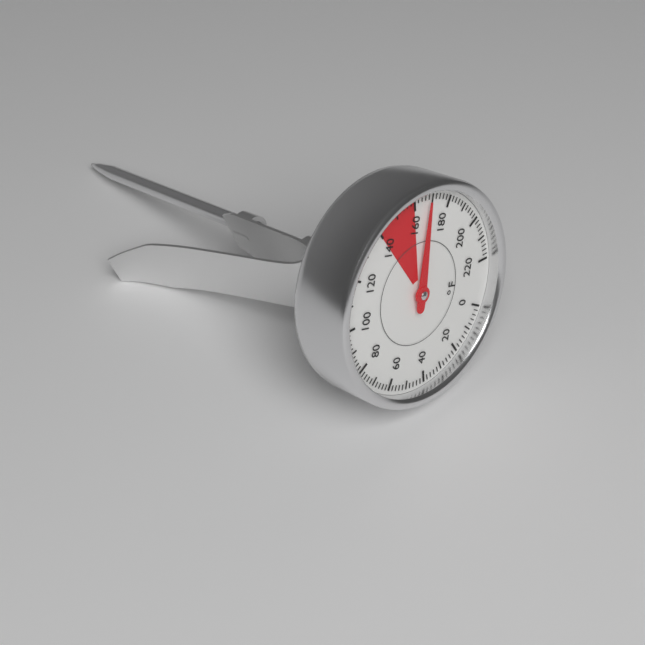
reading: 168 °F
